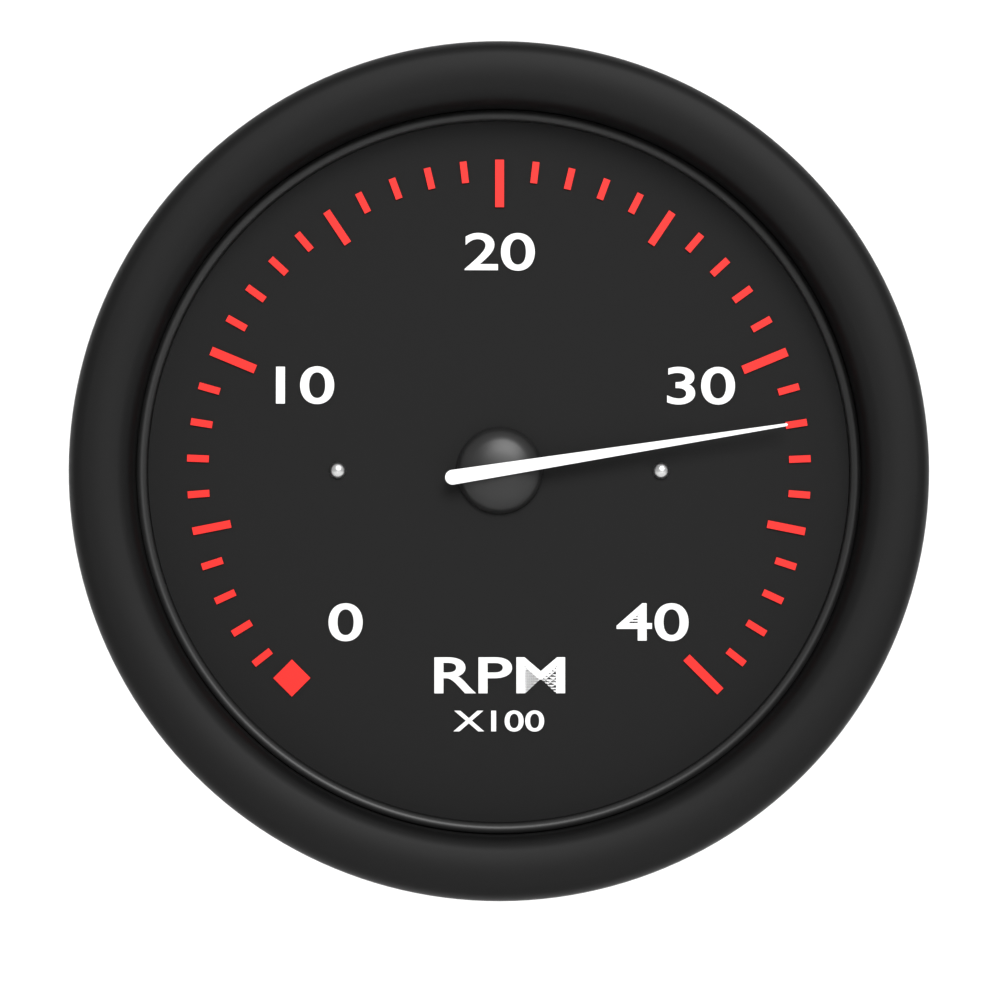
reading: 32 RPM x100
